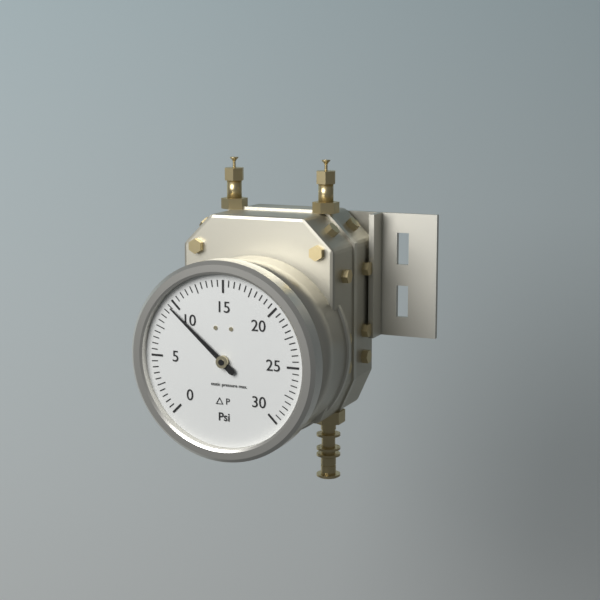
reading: 9.5 psi
